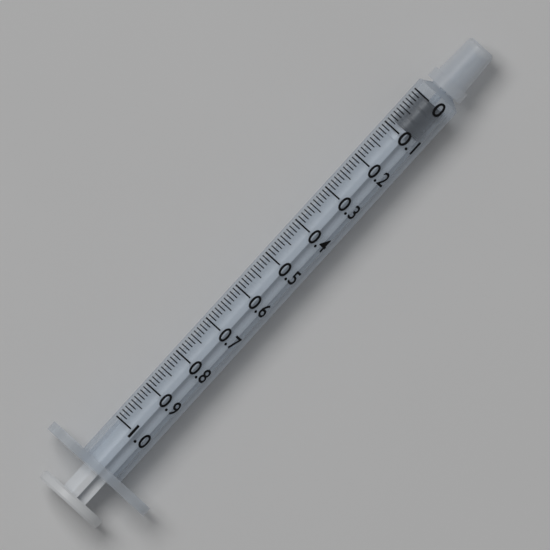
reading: 0.00 (no unit)
